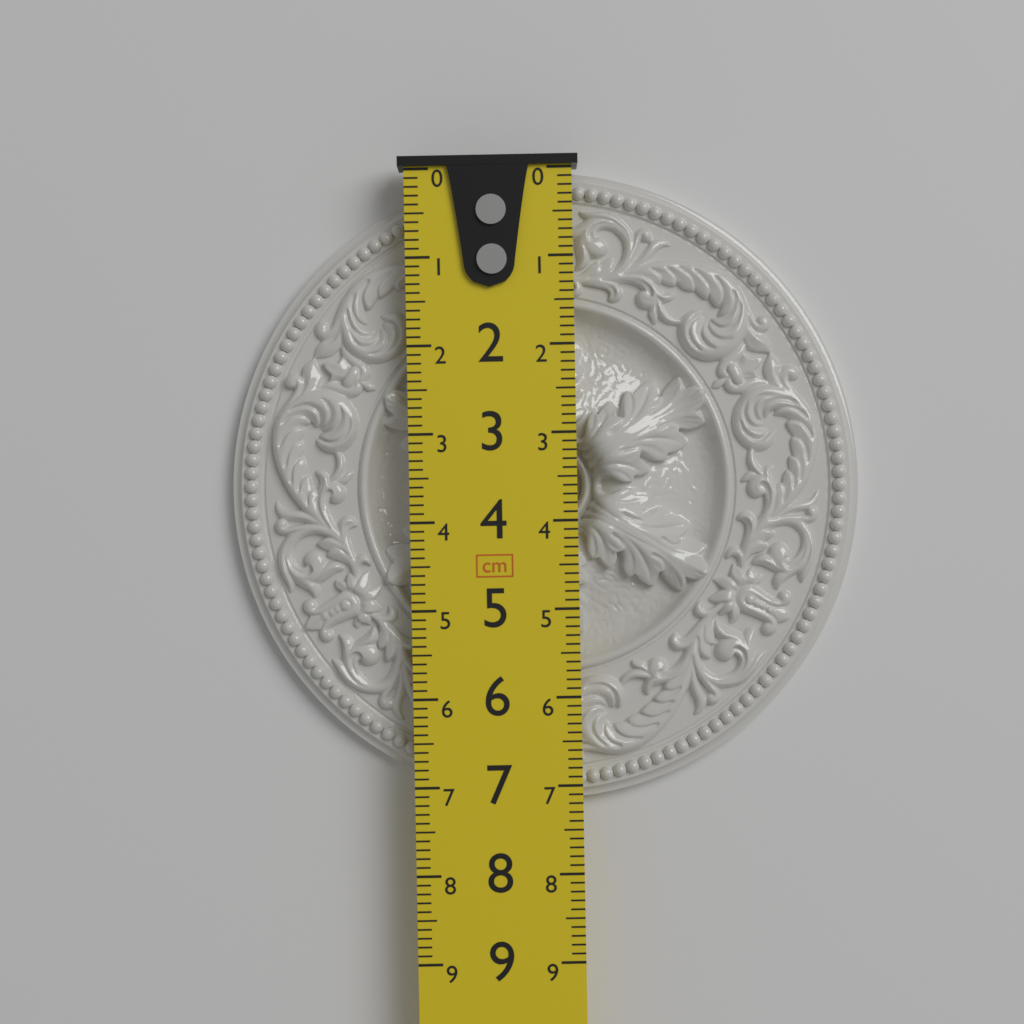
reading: 7.2 cm
